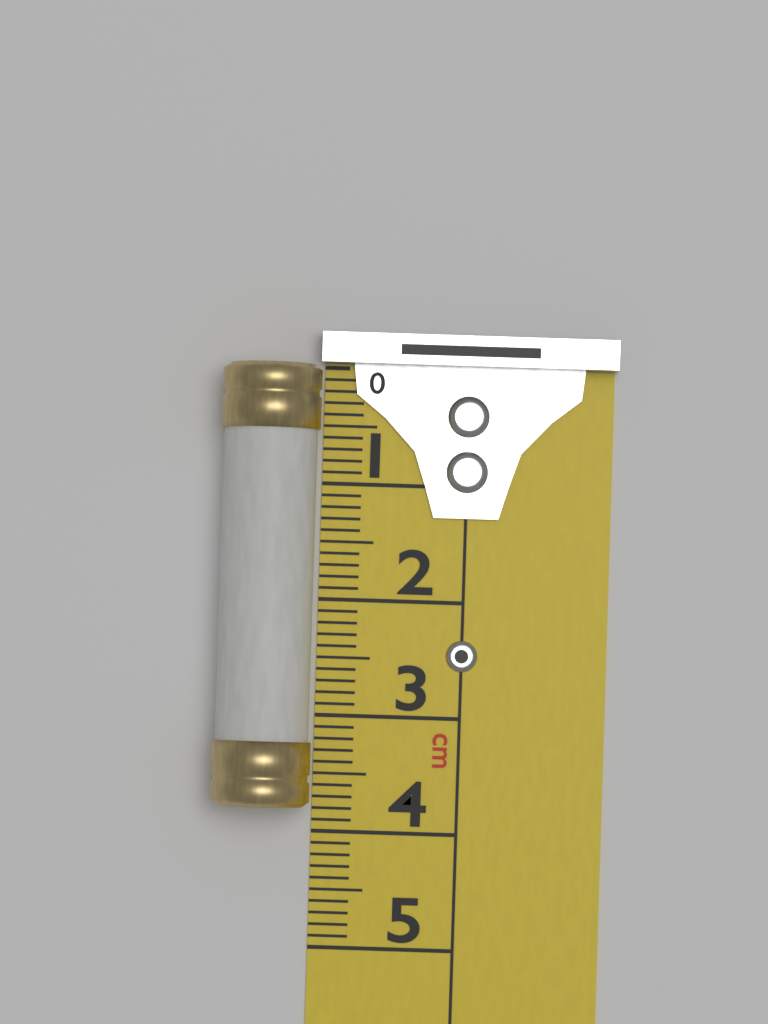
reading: 3.8 cm
